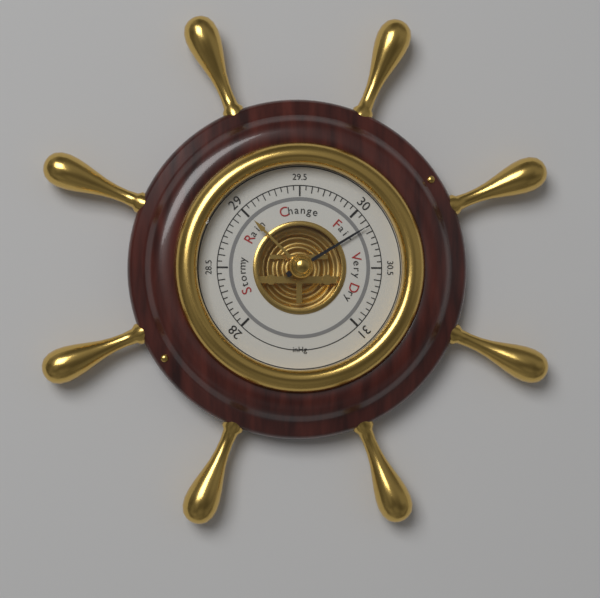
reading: 30.15 inHg
